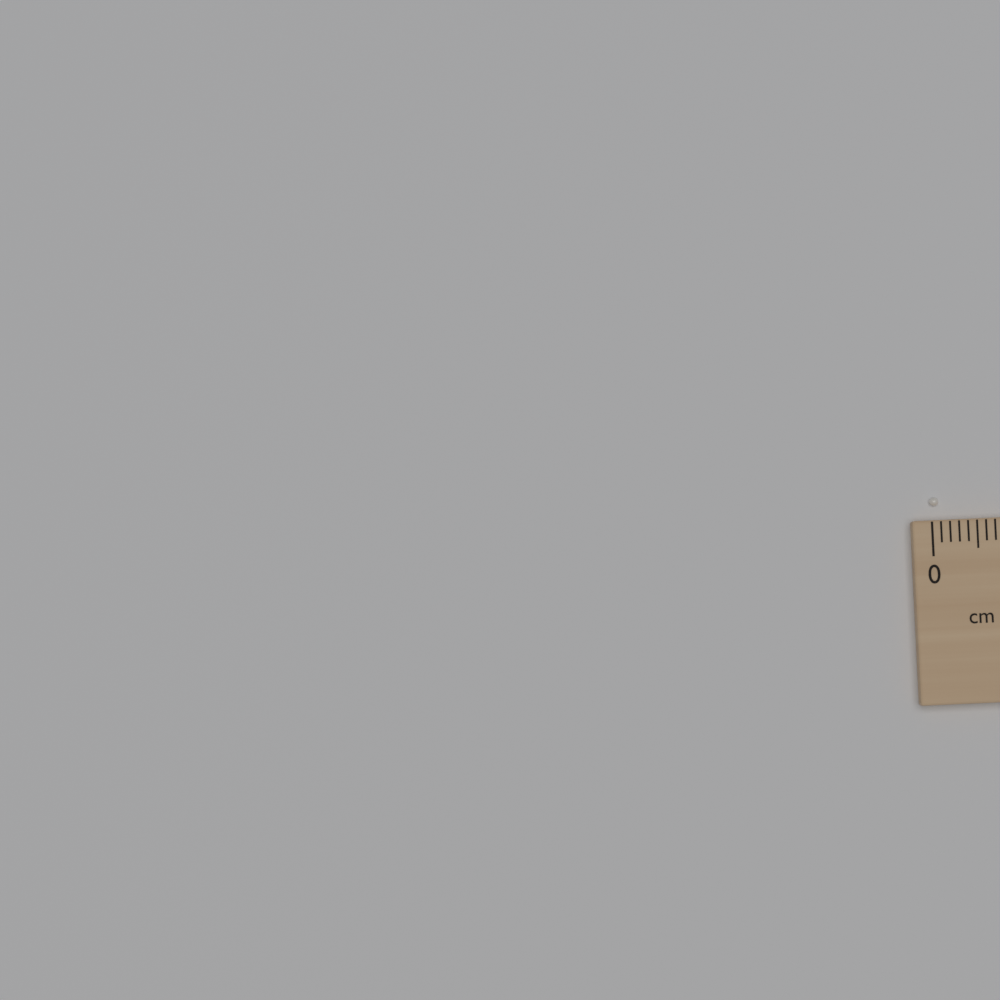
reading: 0.1 cm
